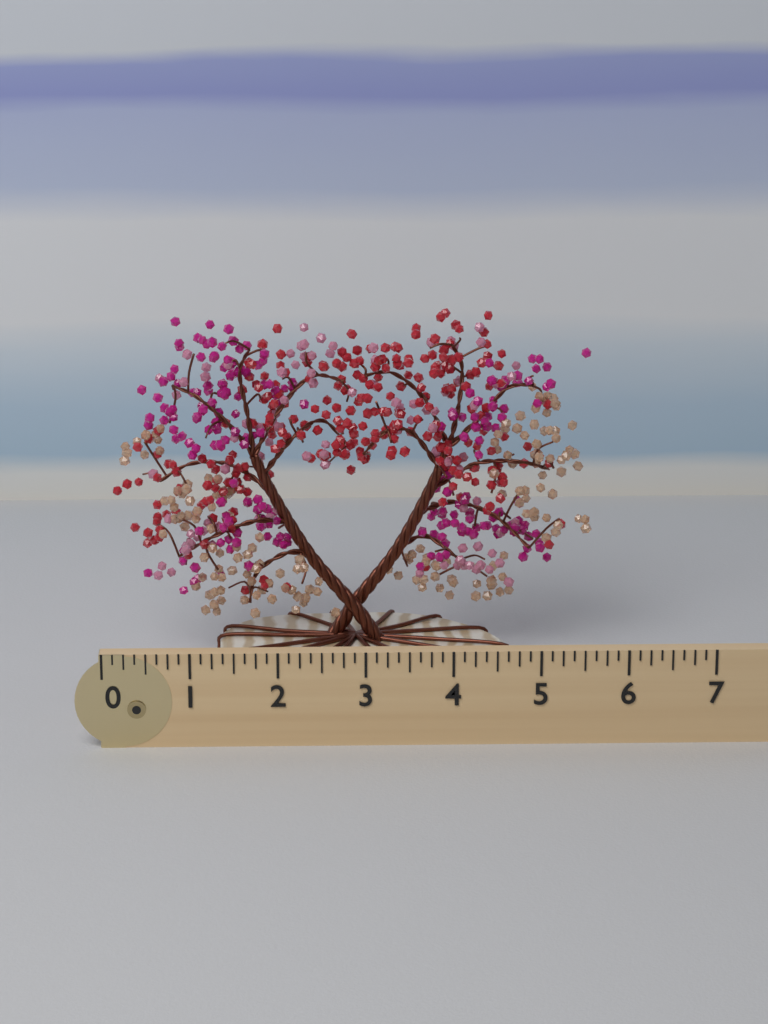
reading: 5.750 (no unit)
